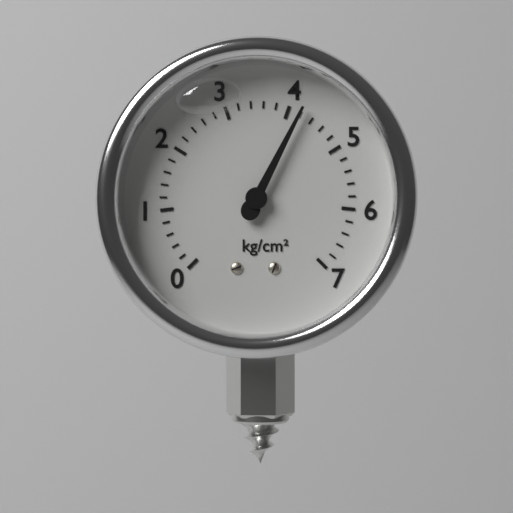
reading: 4.2 kg/cm²
